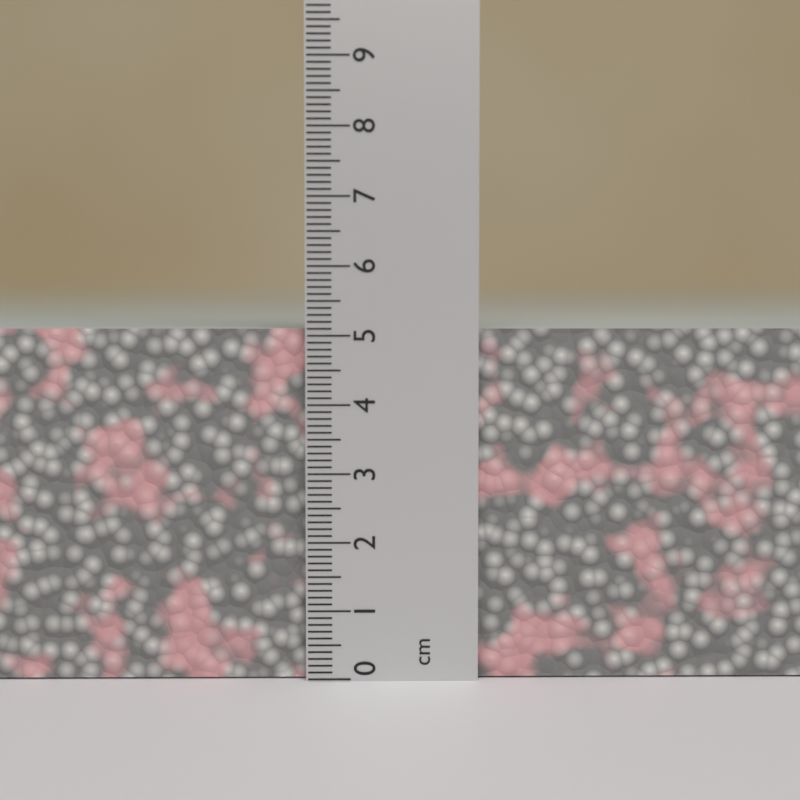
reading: 5.1 cm
